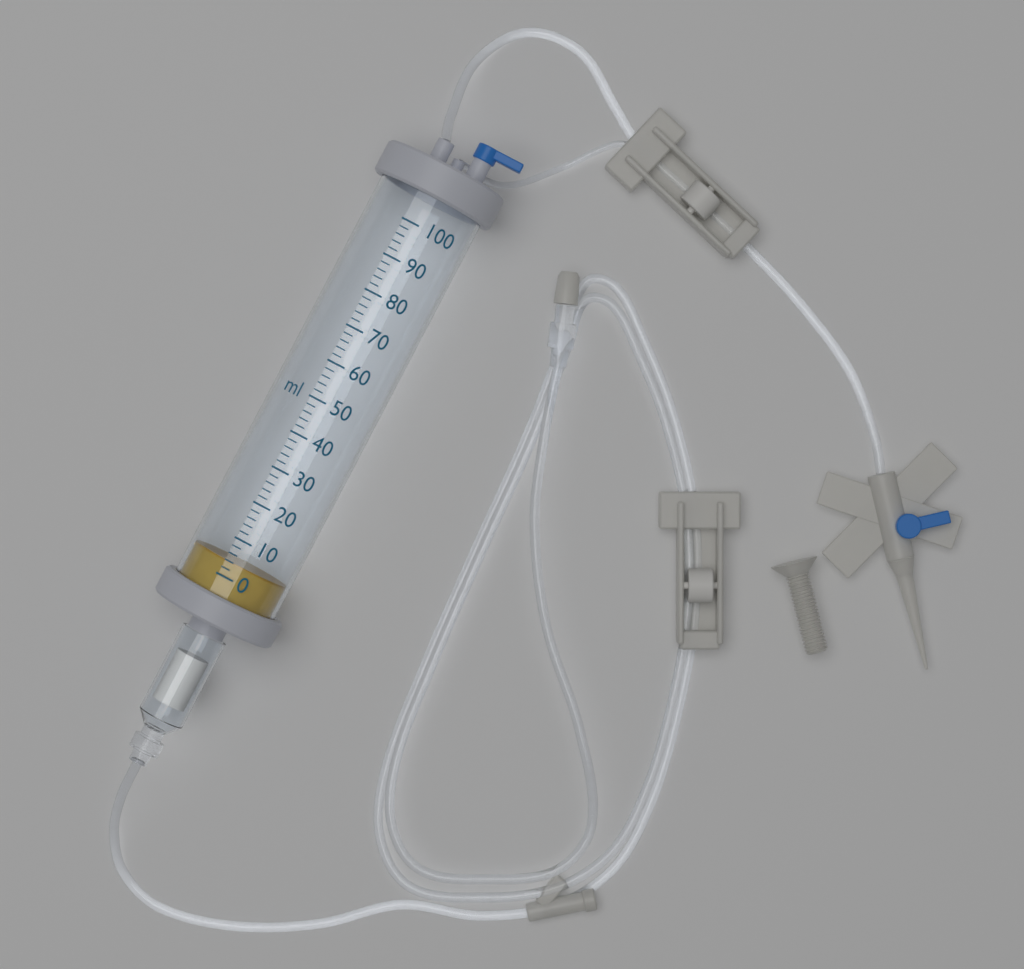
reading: 4 ml
